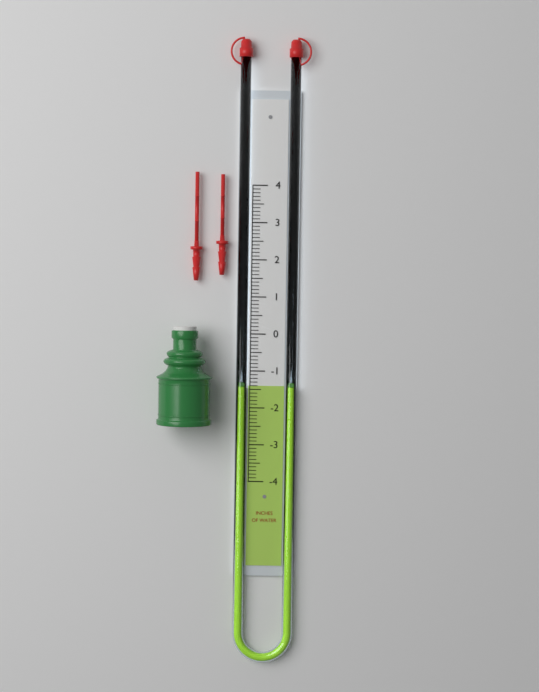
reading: -1.4 in
